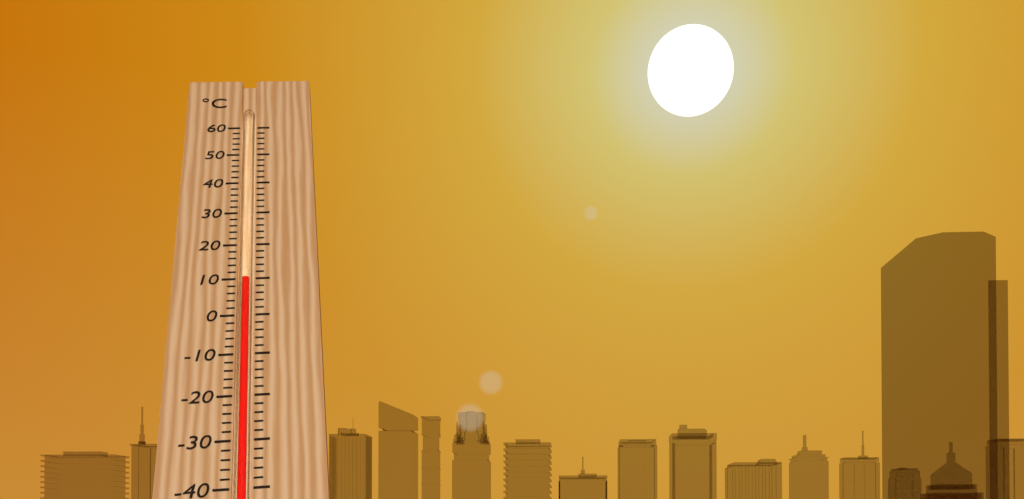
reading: 10 °C
